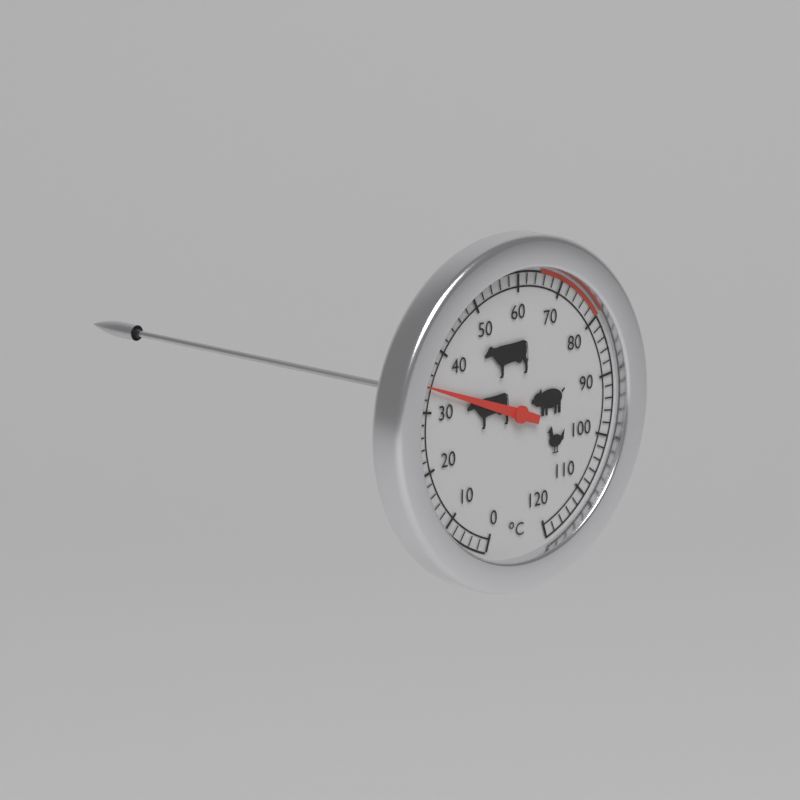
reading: 34 °C
